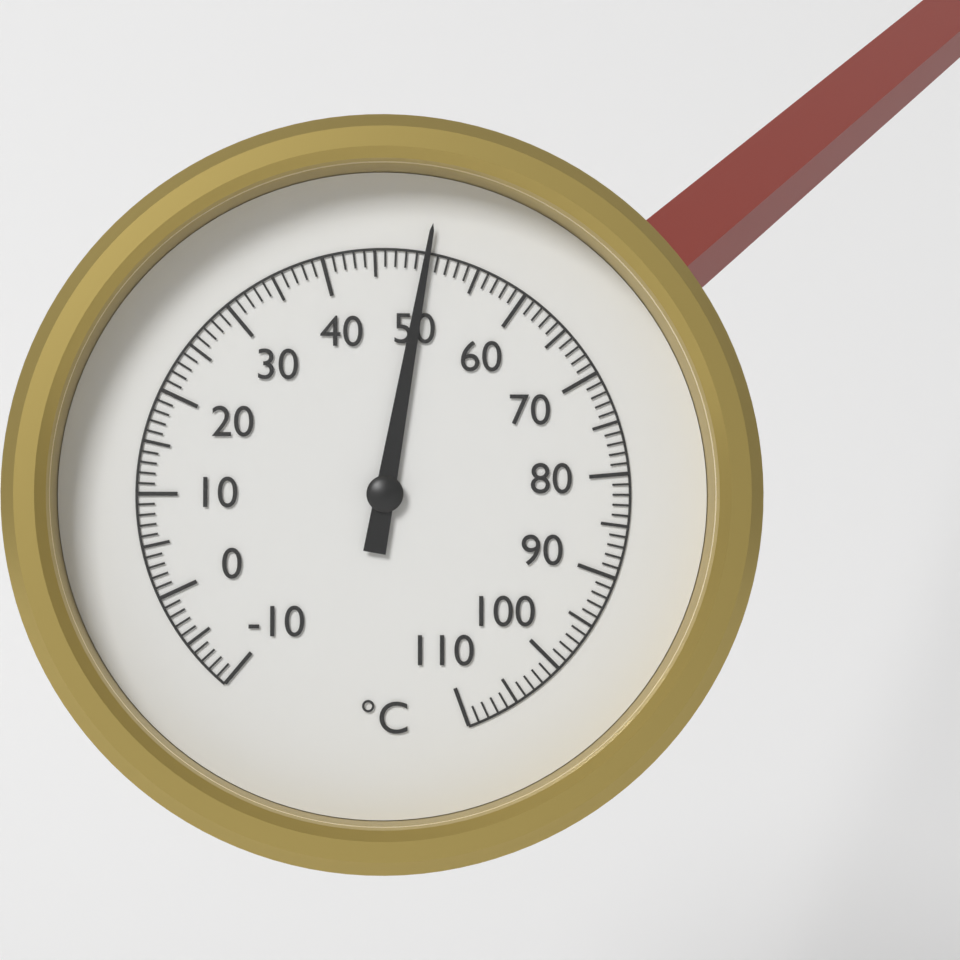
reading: 50 °C
